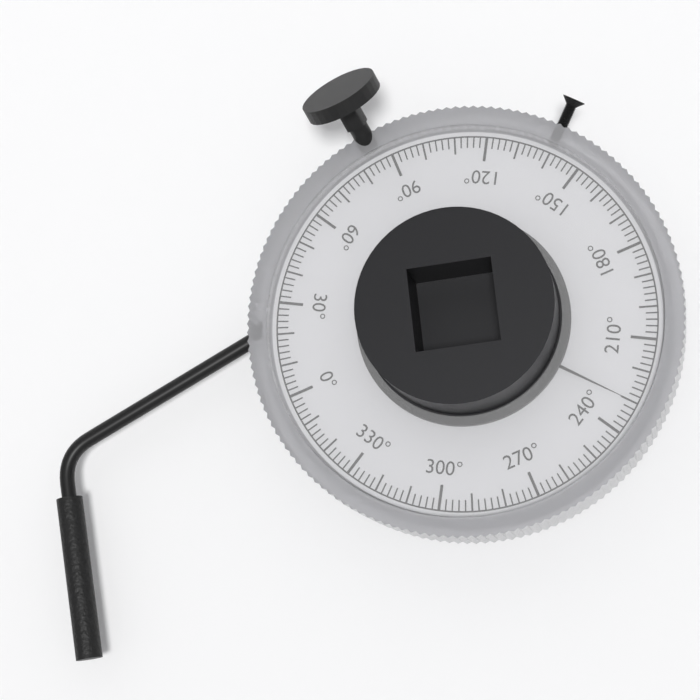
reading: 230 °
